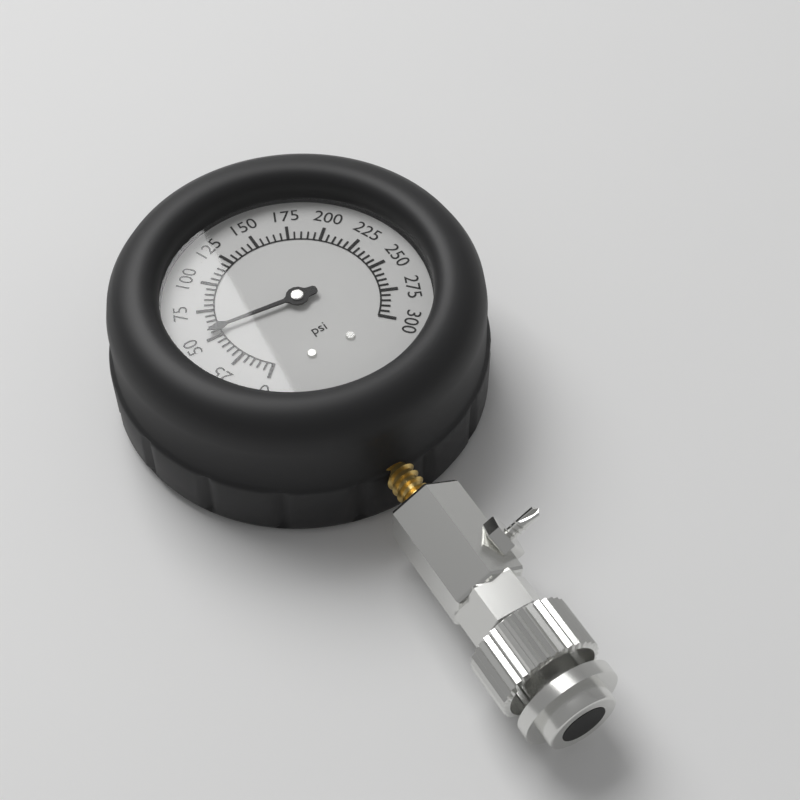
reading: 55 psi
